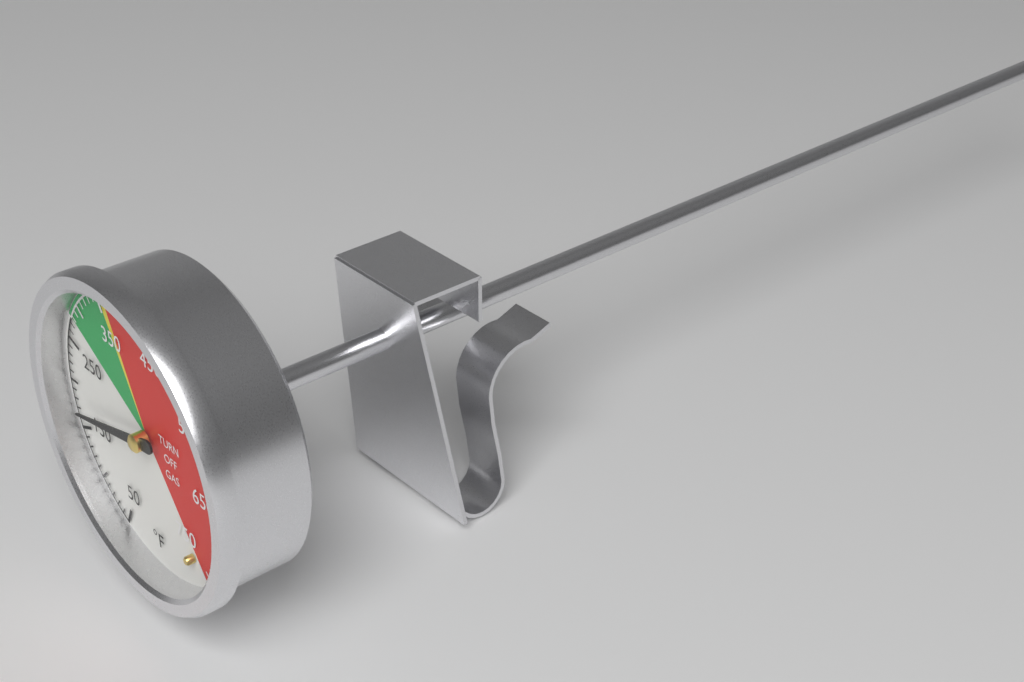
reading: 170 °F
